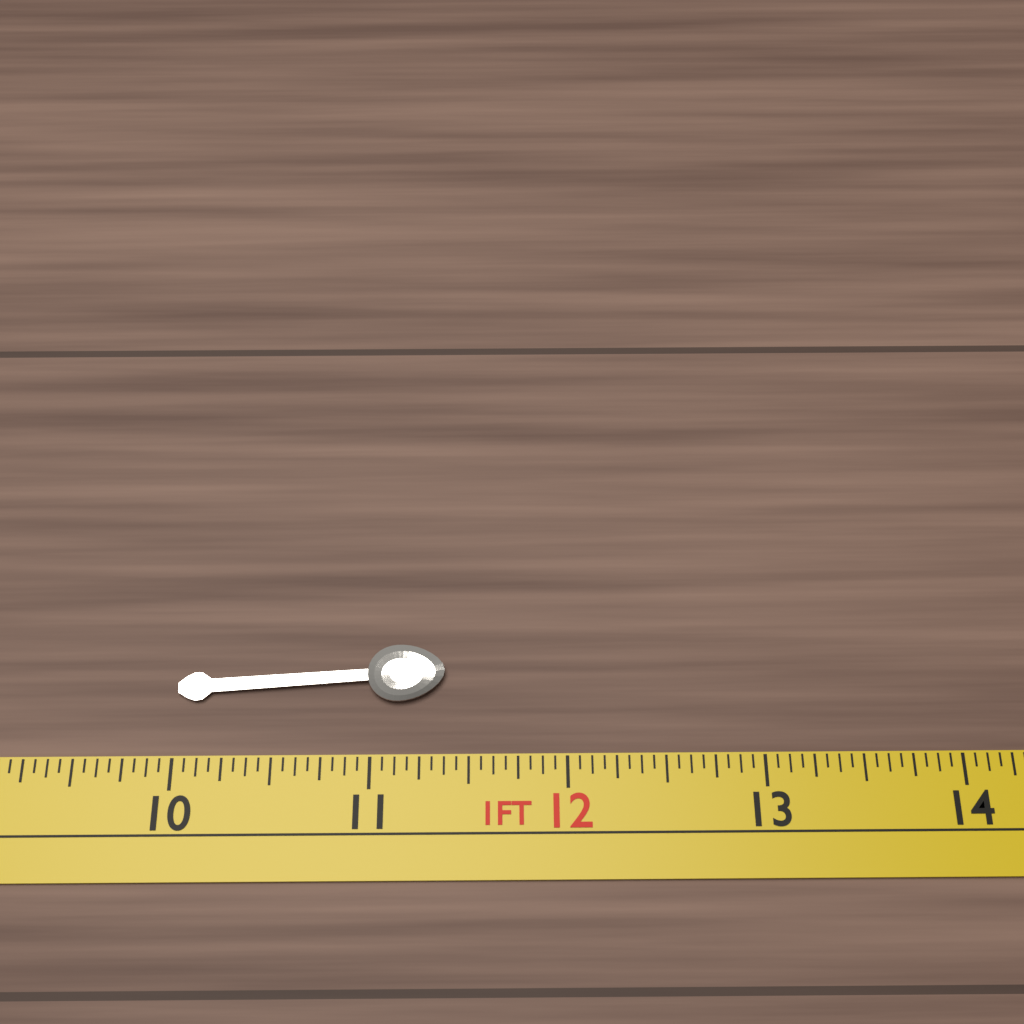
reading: 11.3750 in
